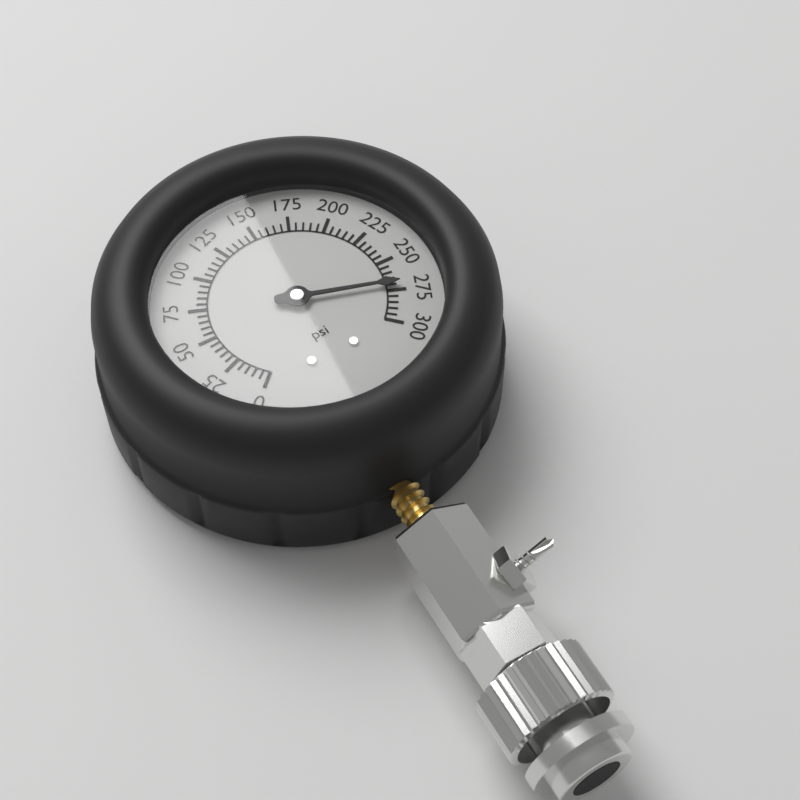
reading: 270 psi
